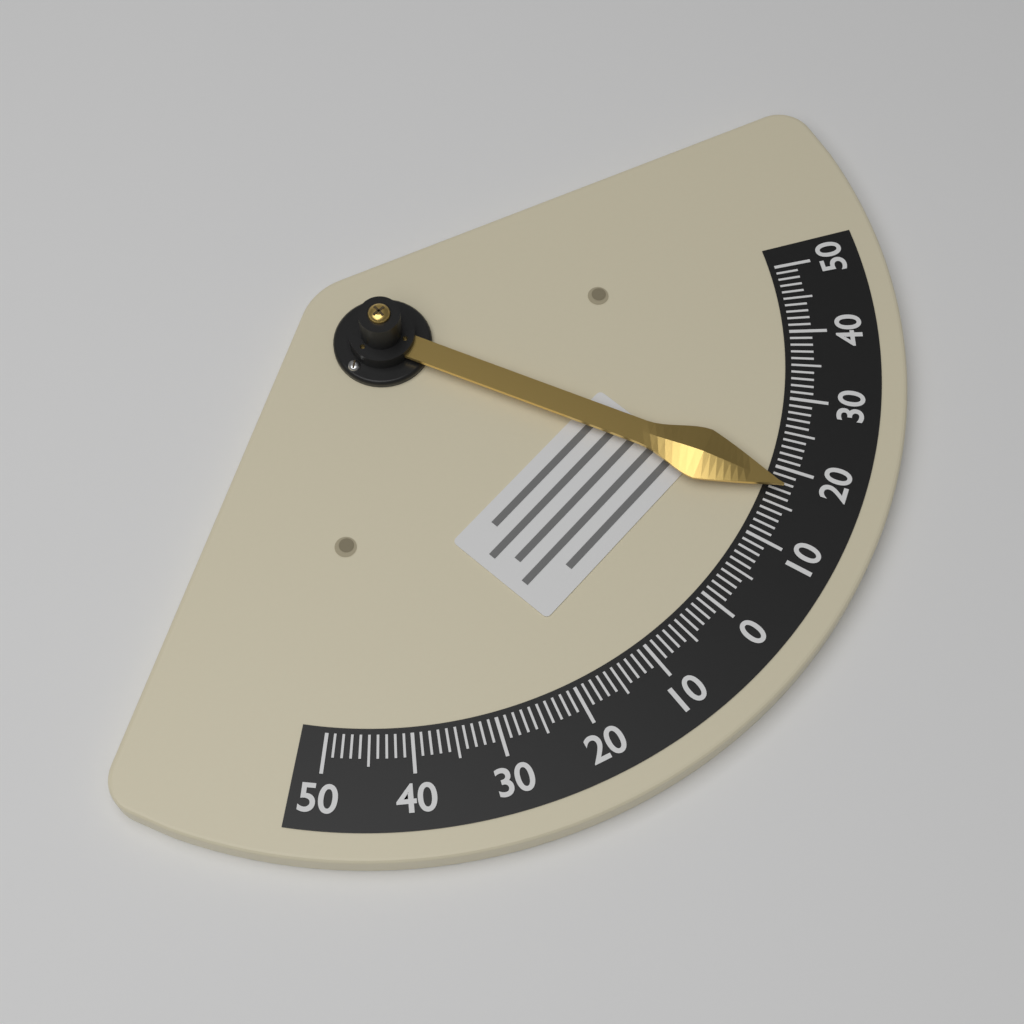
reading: 17 (no unit)
